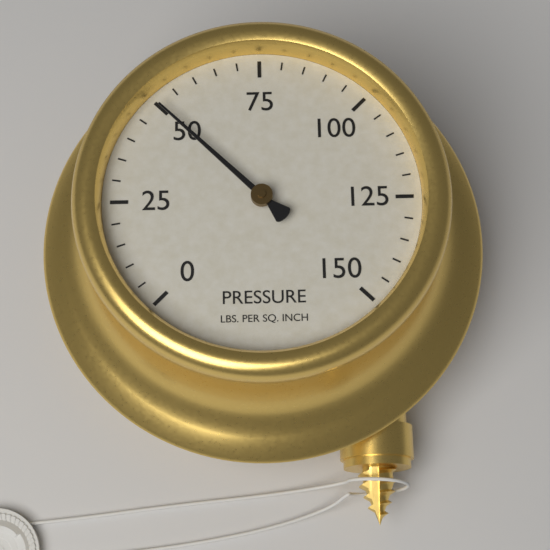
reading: 50 psi
